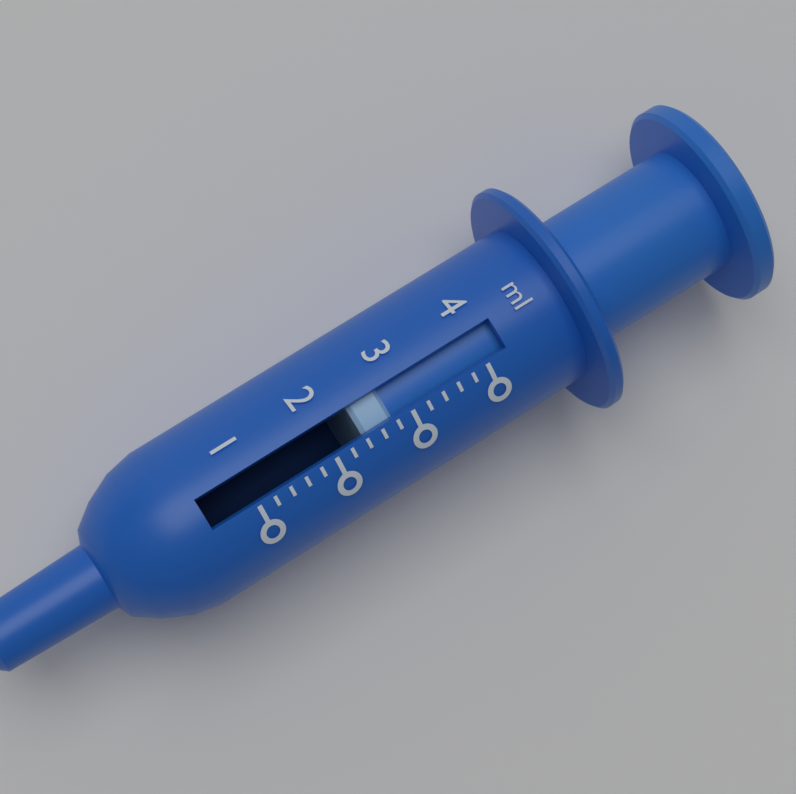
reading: 2.4 ml
